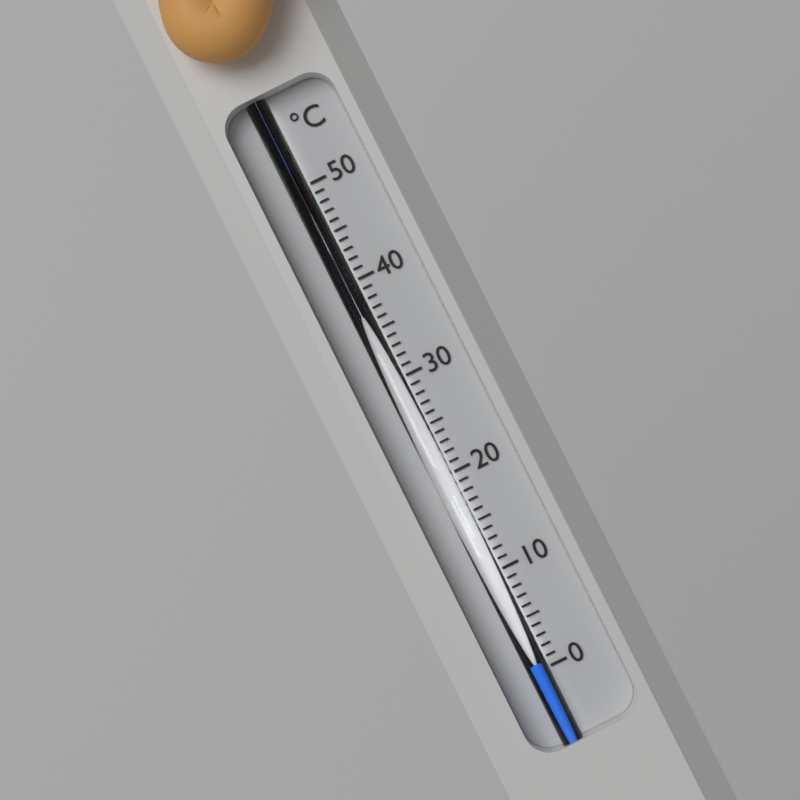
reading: 1 °C
